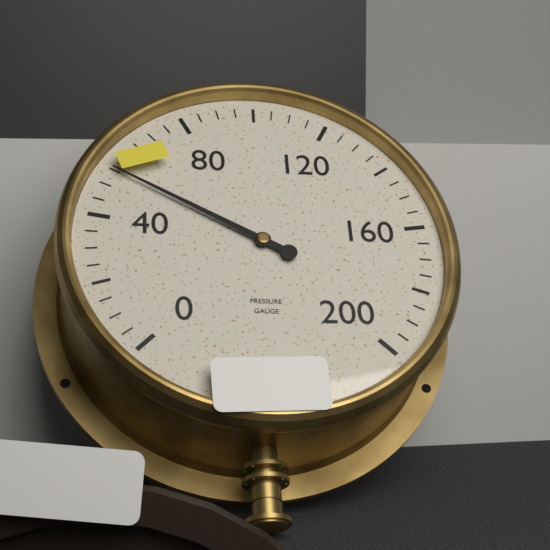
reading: 55 (no unit)
